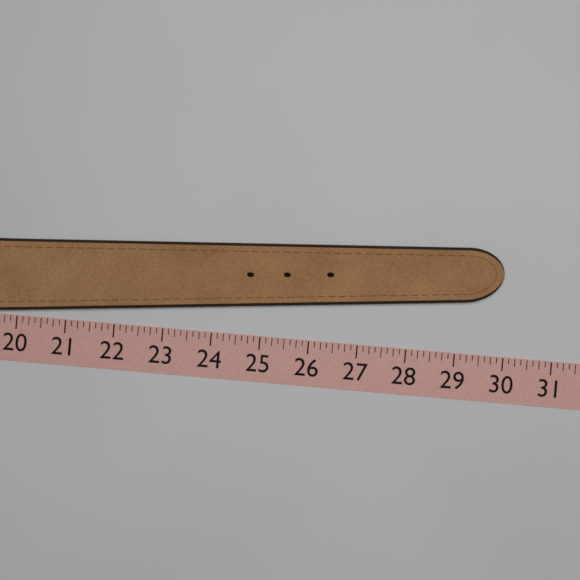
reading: 29.875 (no unit)
